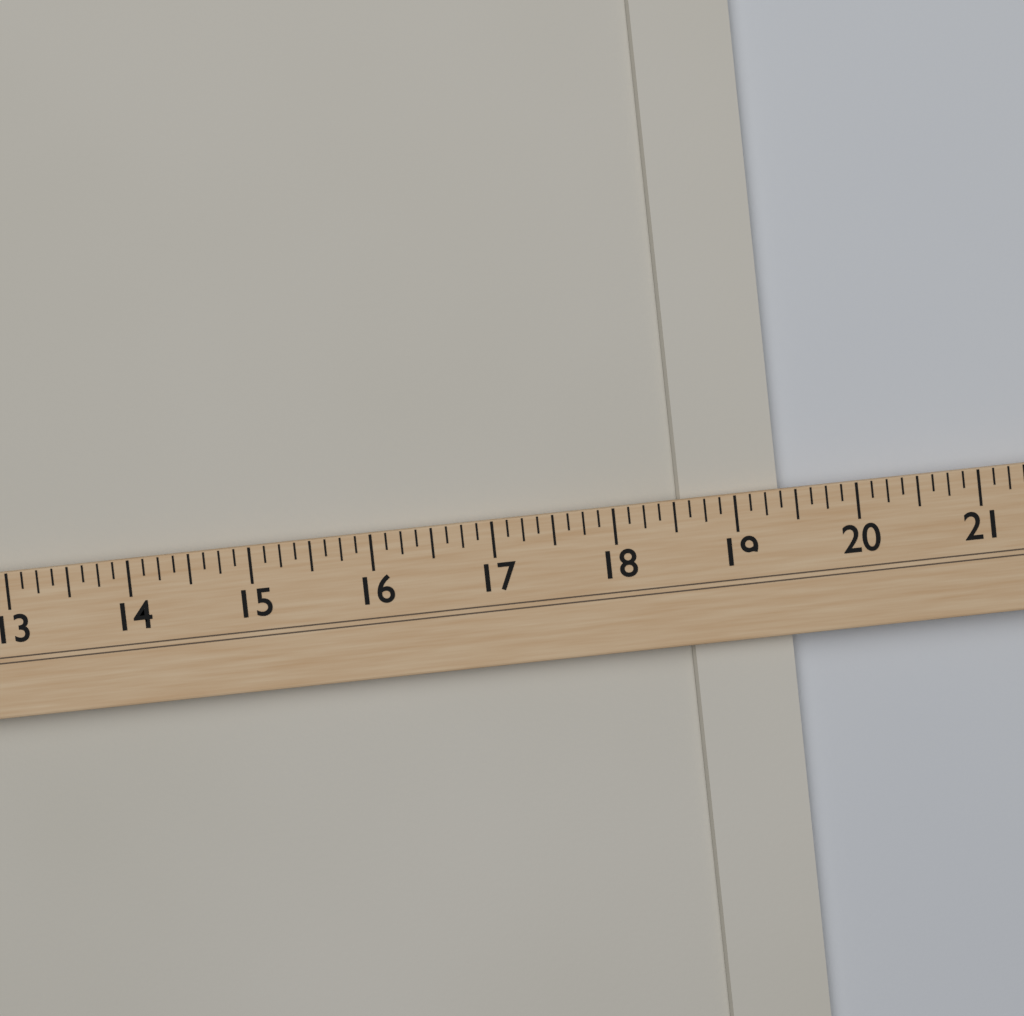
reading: 19.375 (no unit)
